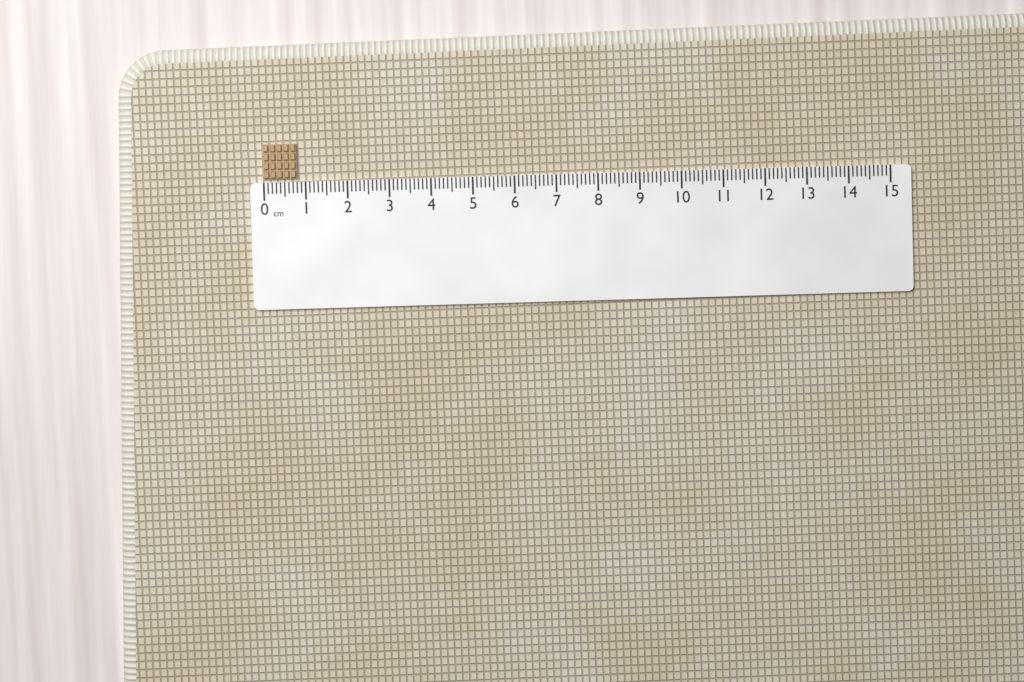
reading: 0.8 cm
